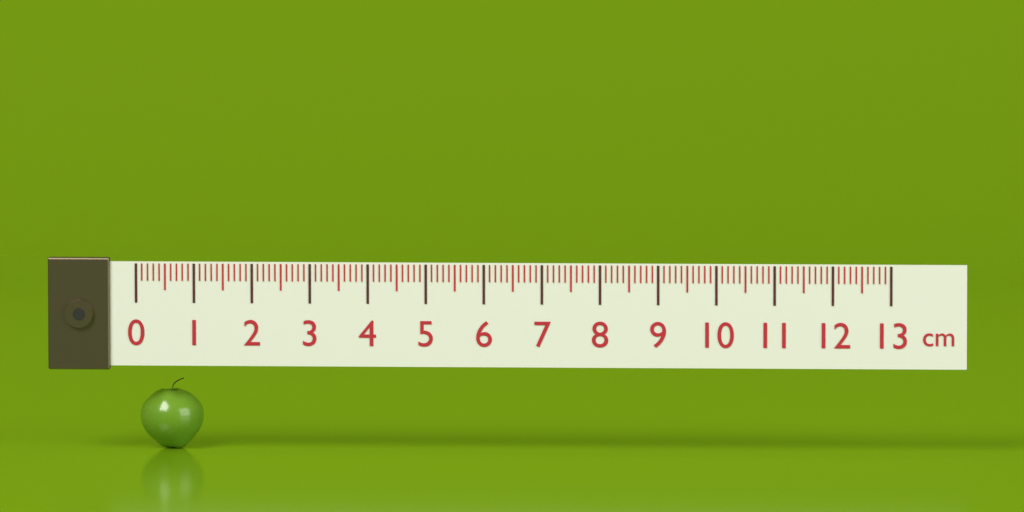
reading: 1.1 cm
